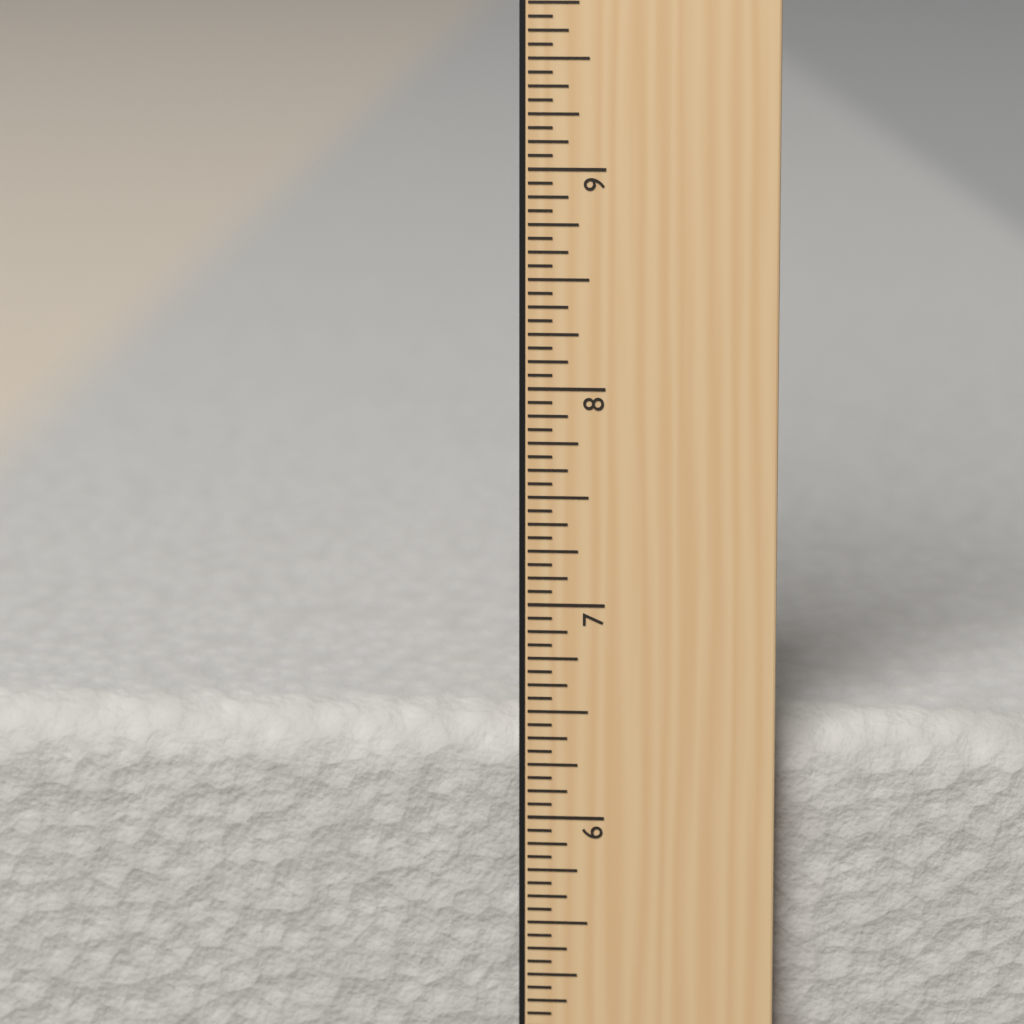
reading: 6.4375 in
